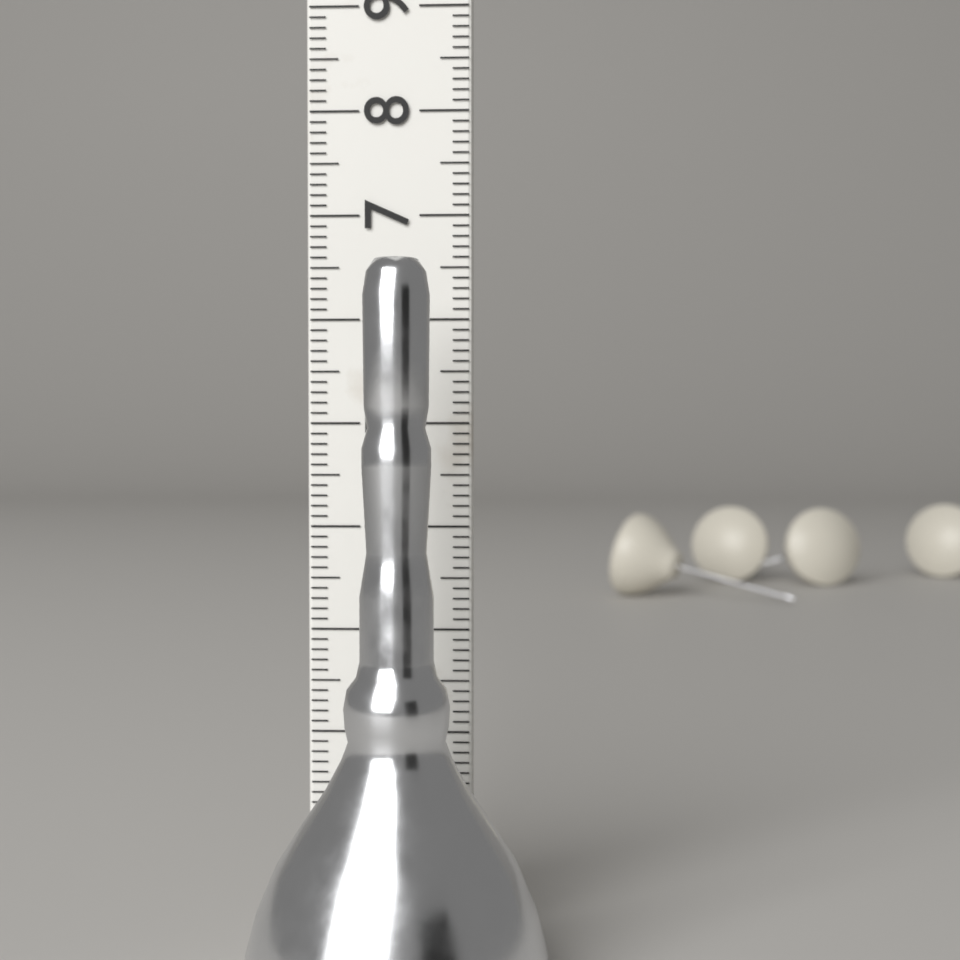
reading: 6.4 cm
